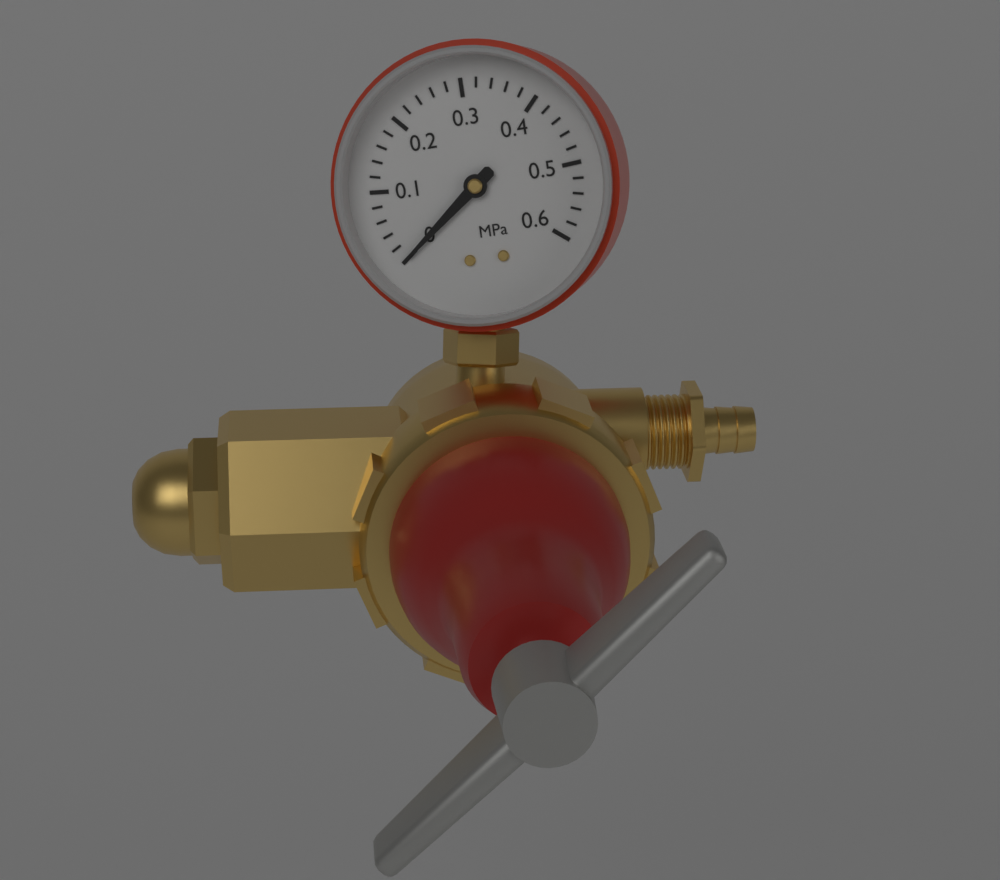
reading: 0.00 MPa
